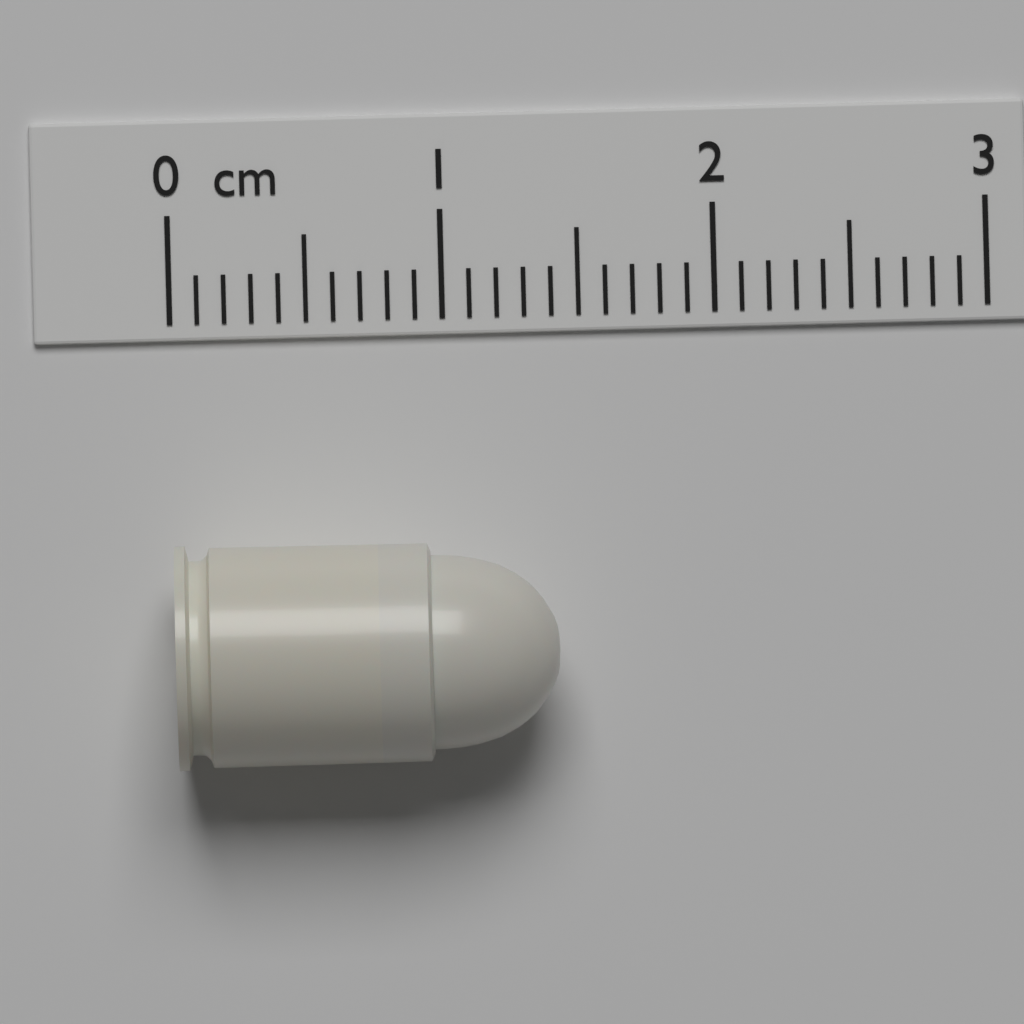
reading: 1.4 cm
